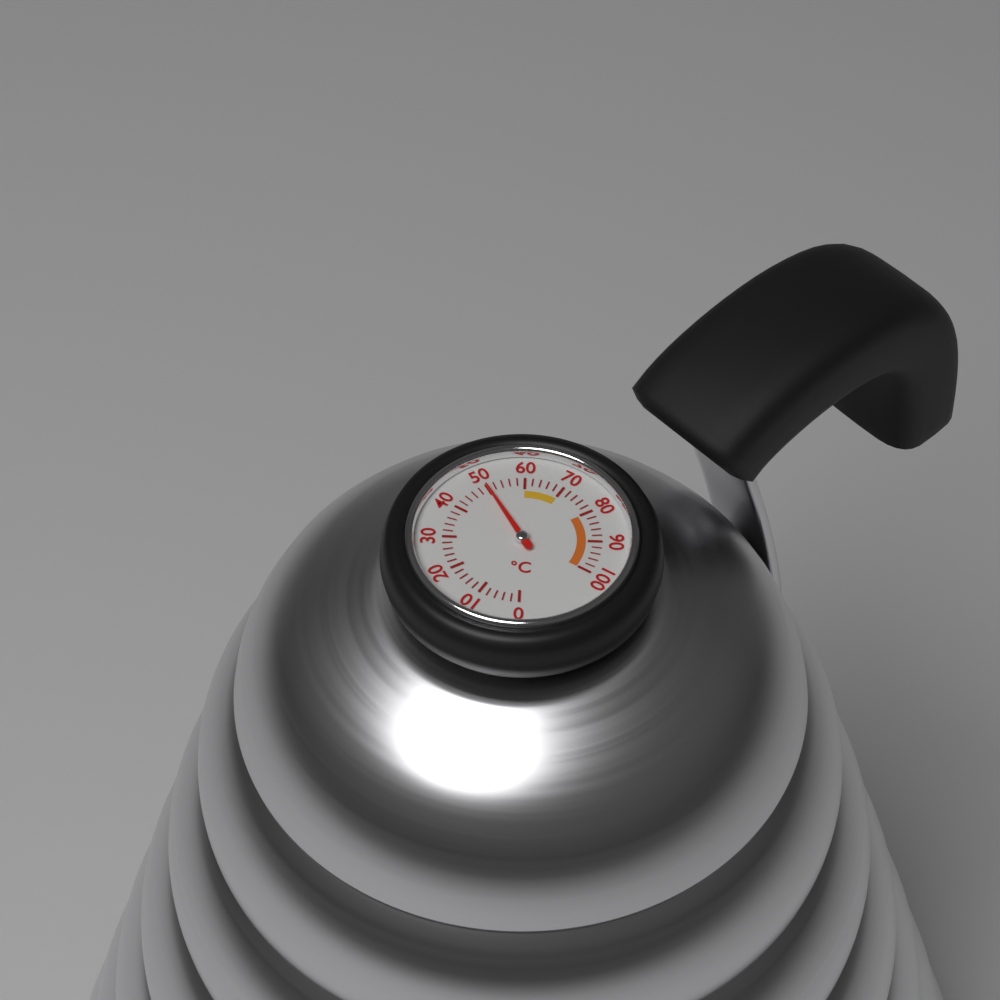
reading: 50 °C
